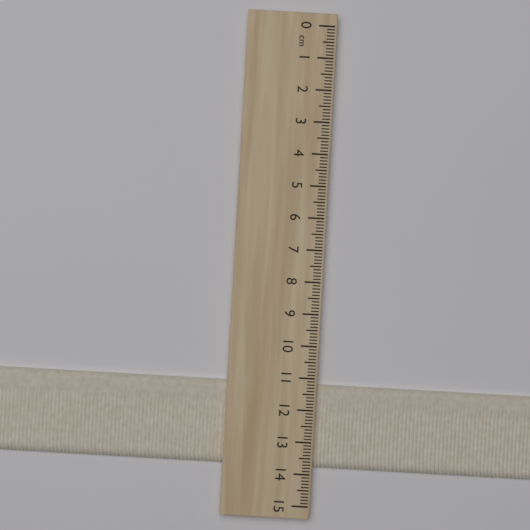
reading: 13.8 cm
